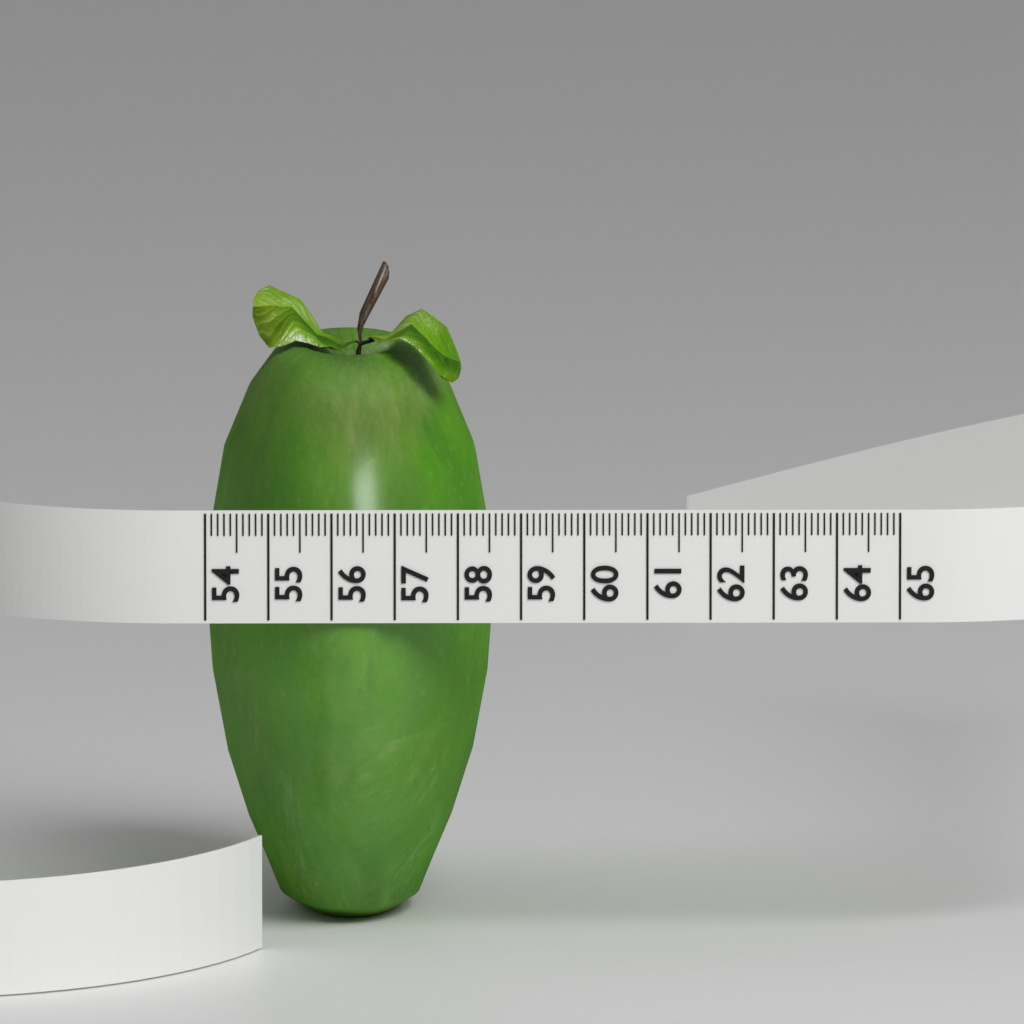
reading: 58.6 (no unit)
